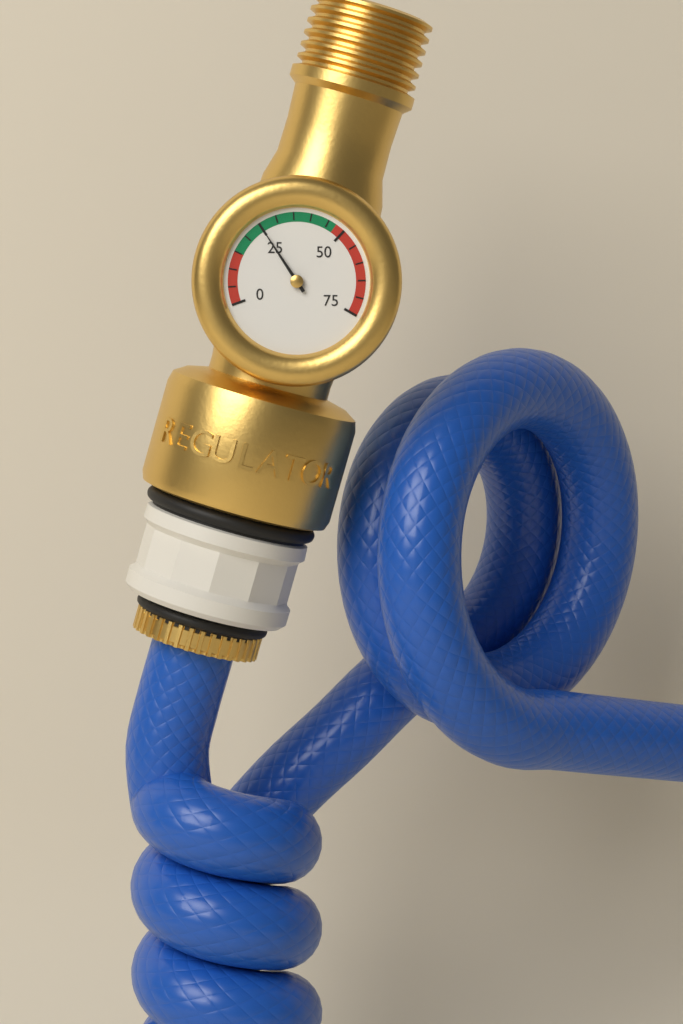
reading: 25 (no unit)
